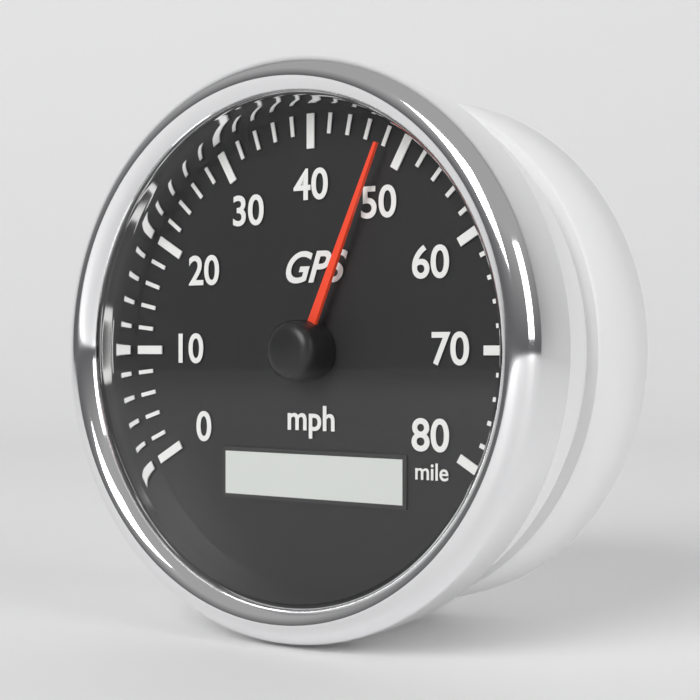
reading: 48 mph
